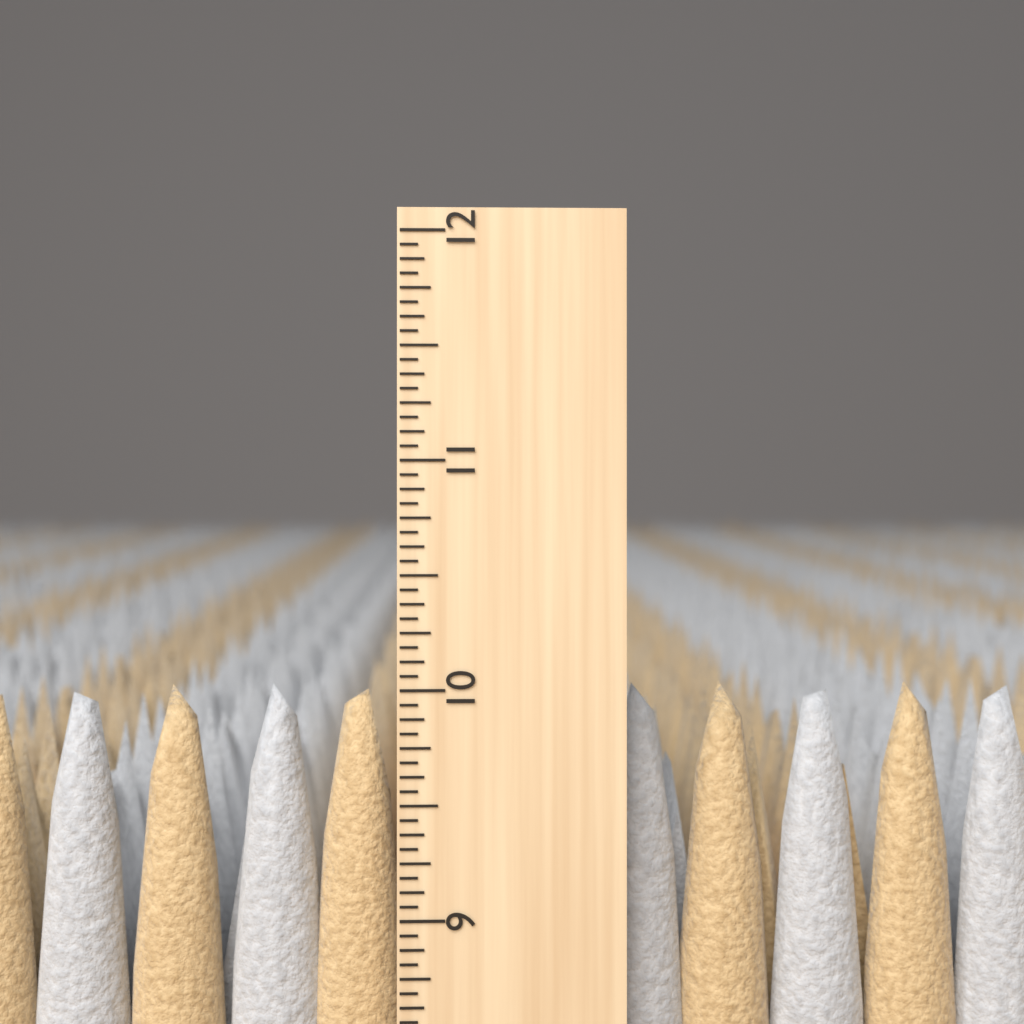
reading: 10.0000 inch
